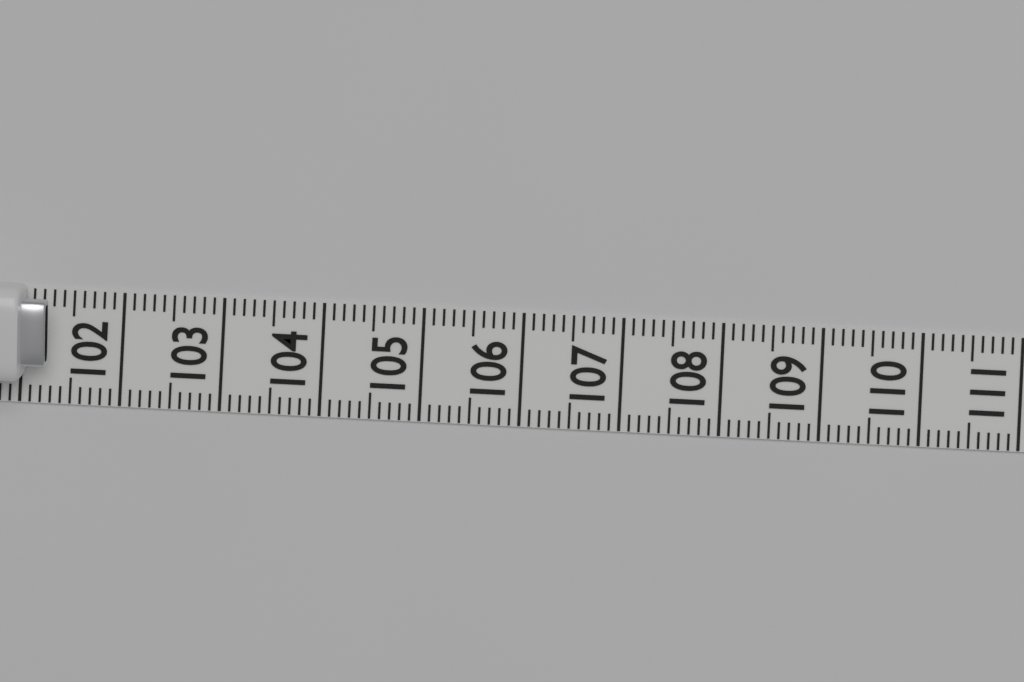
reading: 101.3 (no unit)
